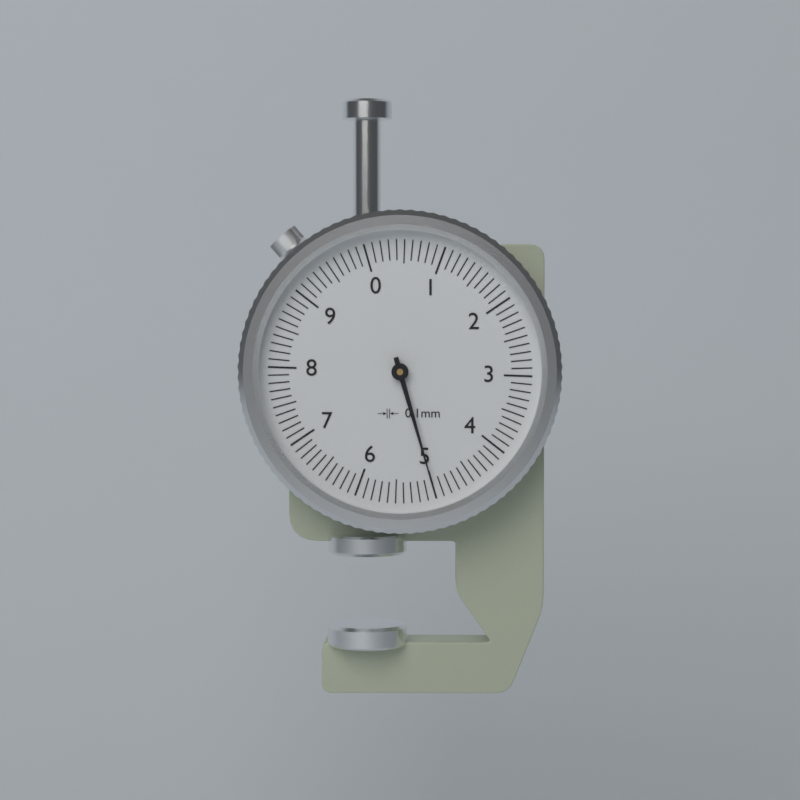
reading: 5.0 mm
